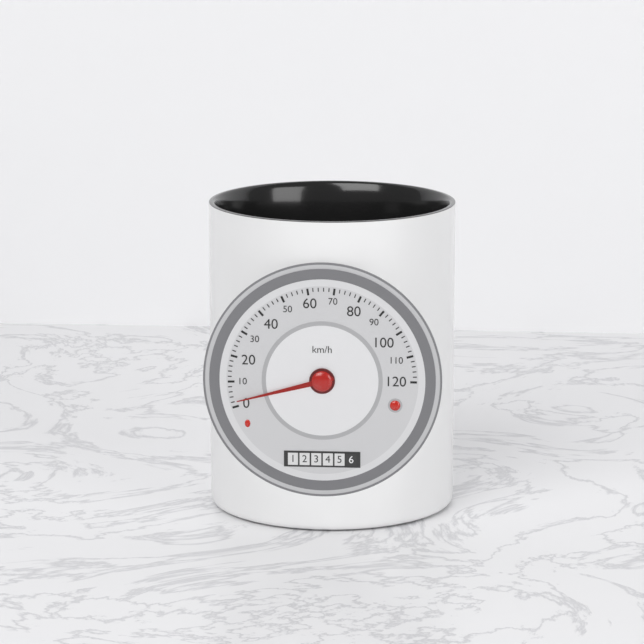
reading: 2 km/h
